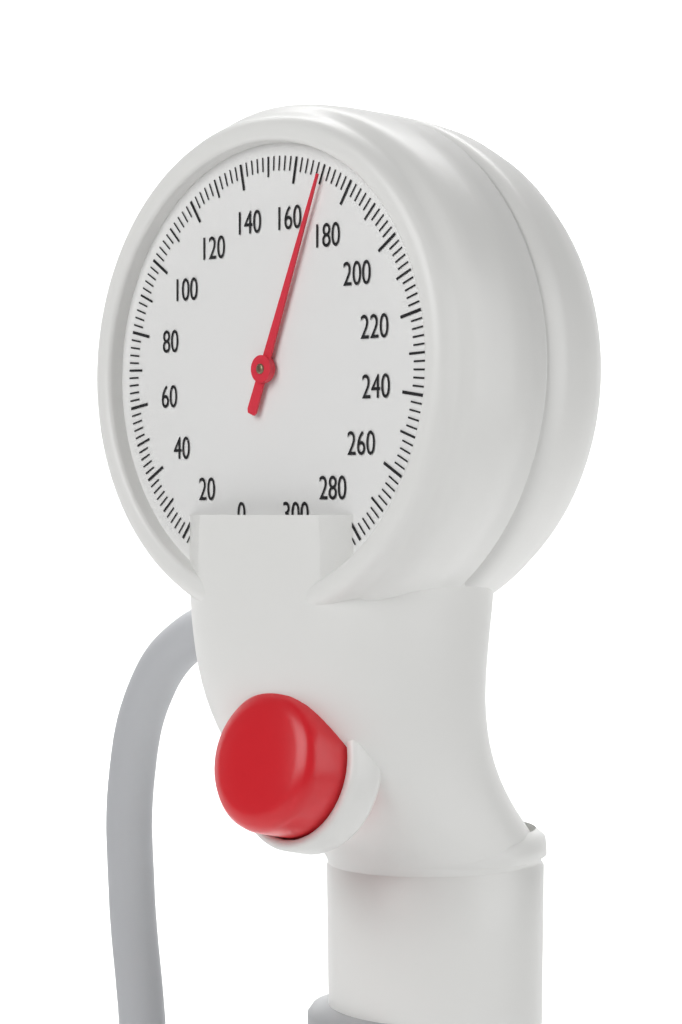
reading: 170 mmHg
